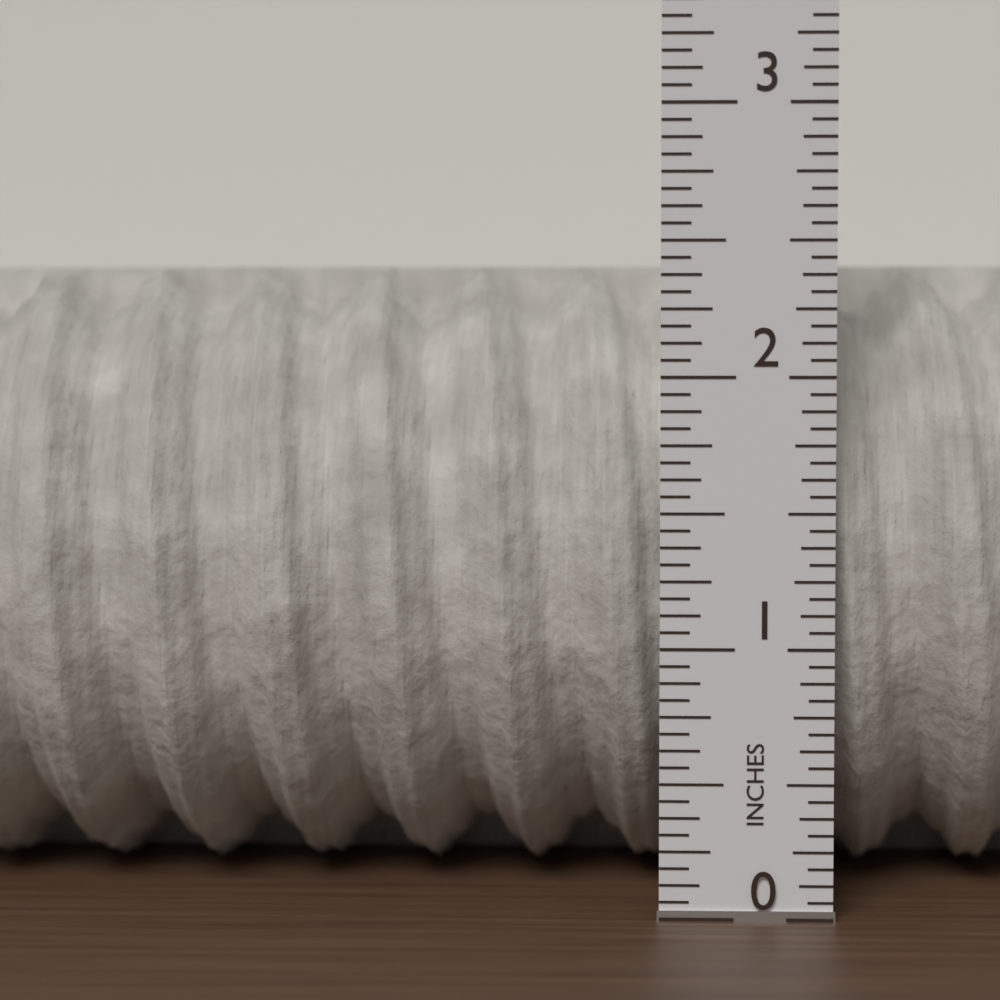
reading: 2.4375 in
